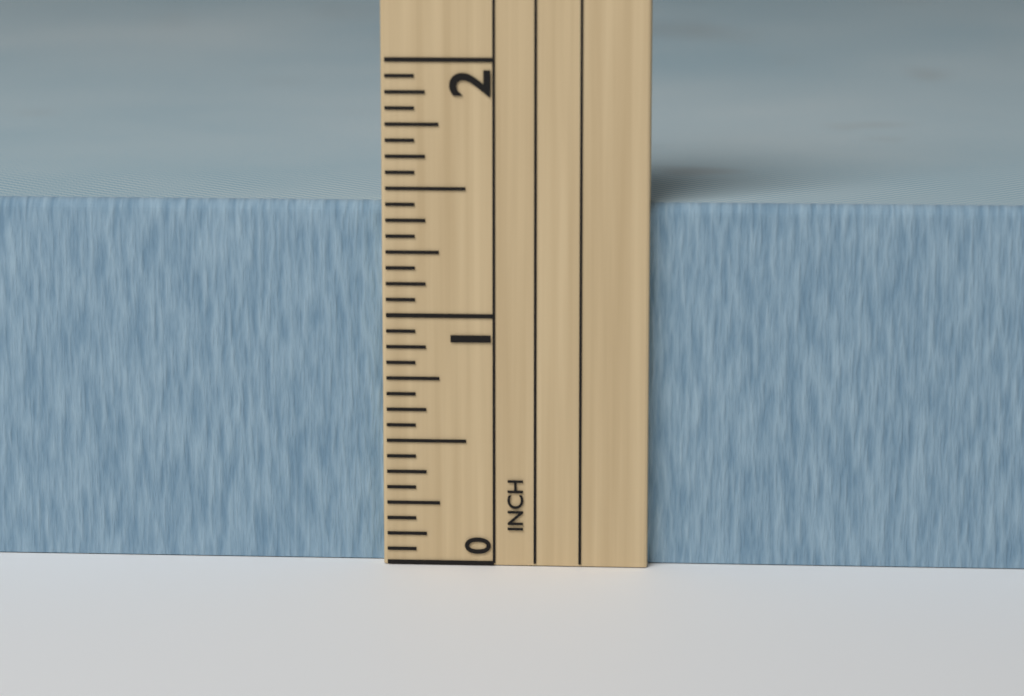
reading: 1.4375 in
